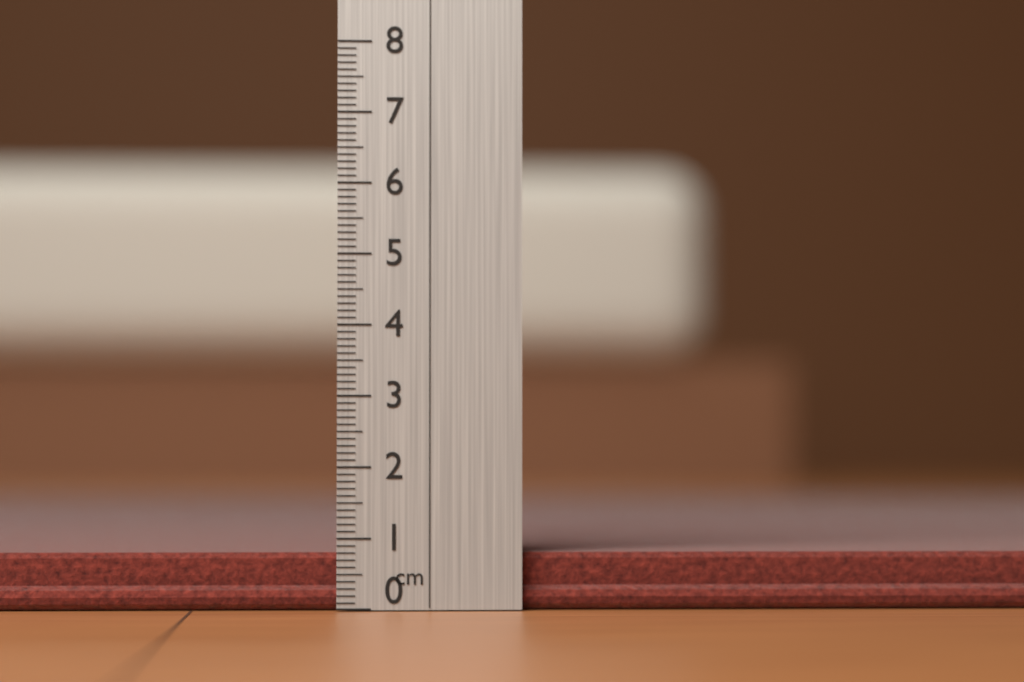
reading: 0.8 cm
